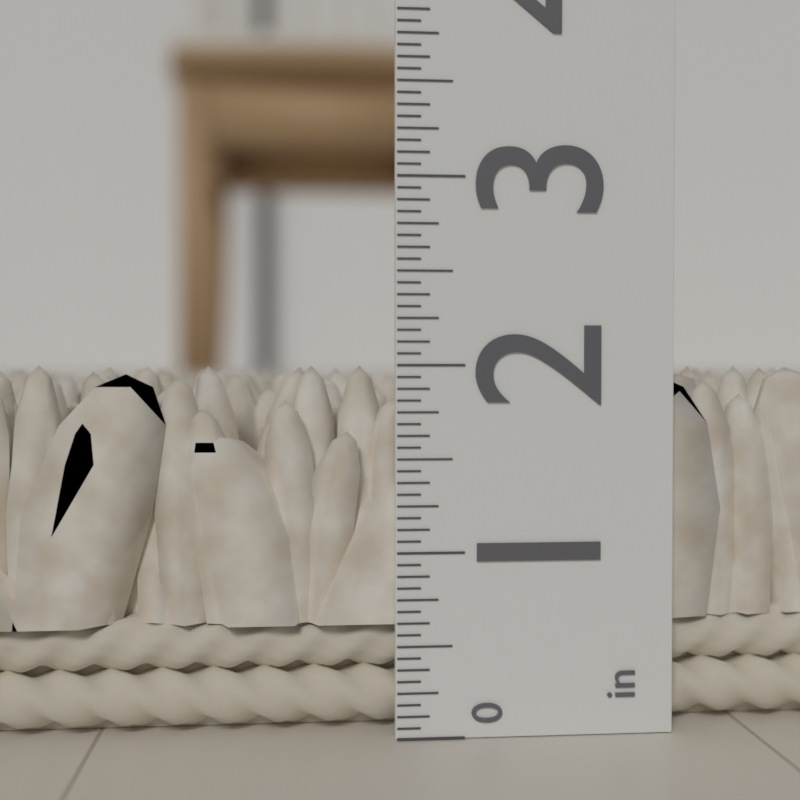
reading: 2.0000 in
